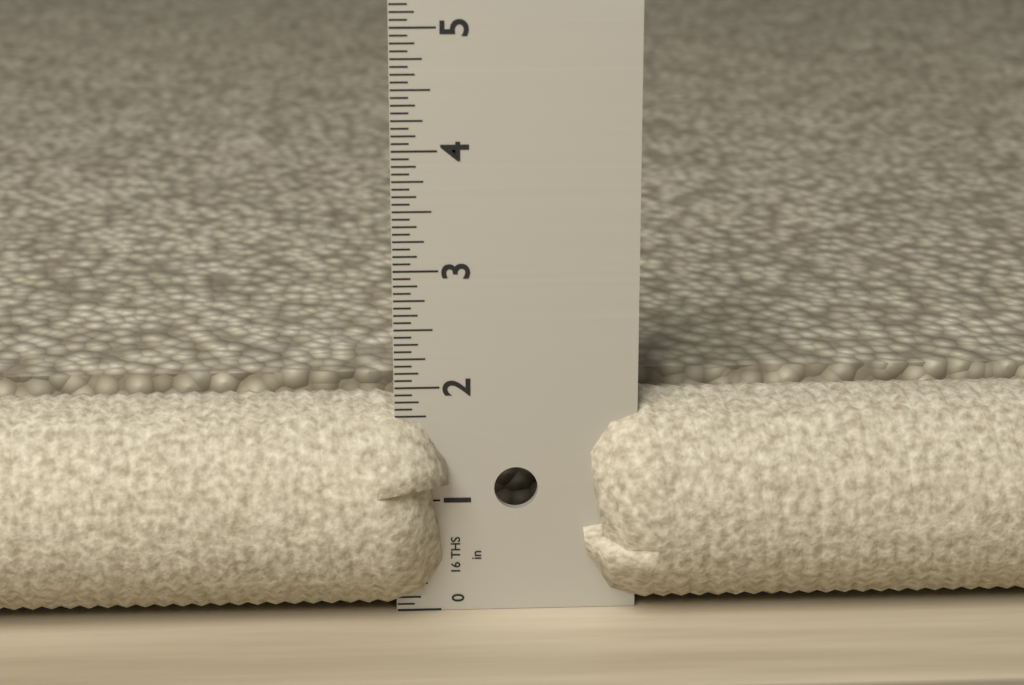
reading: 1.8750 in
